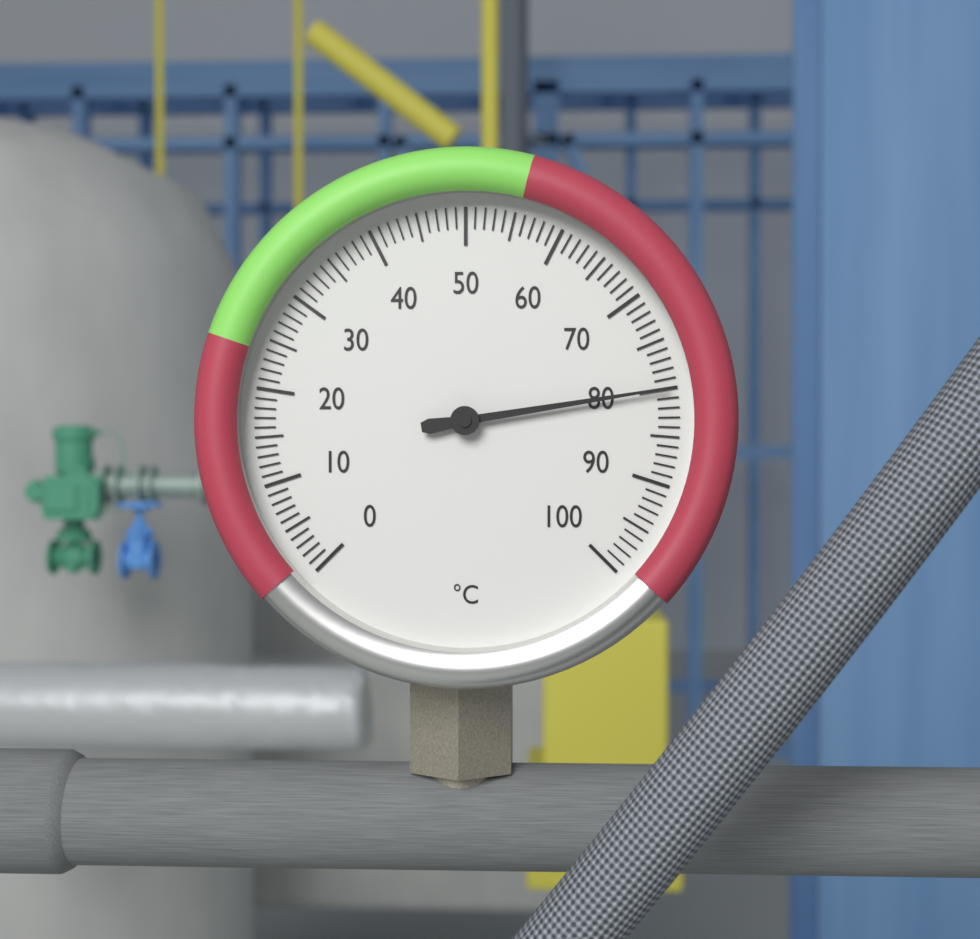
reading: 80 °C
